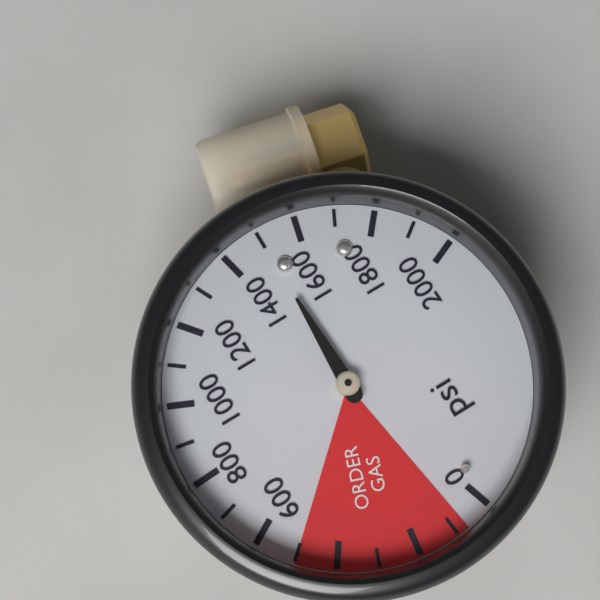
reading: 1500 psi
